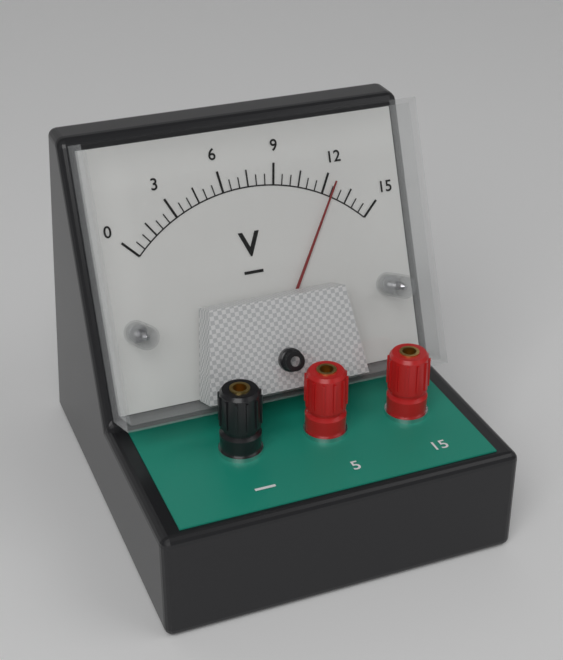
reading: 12.5 V
